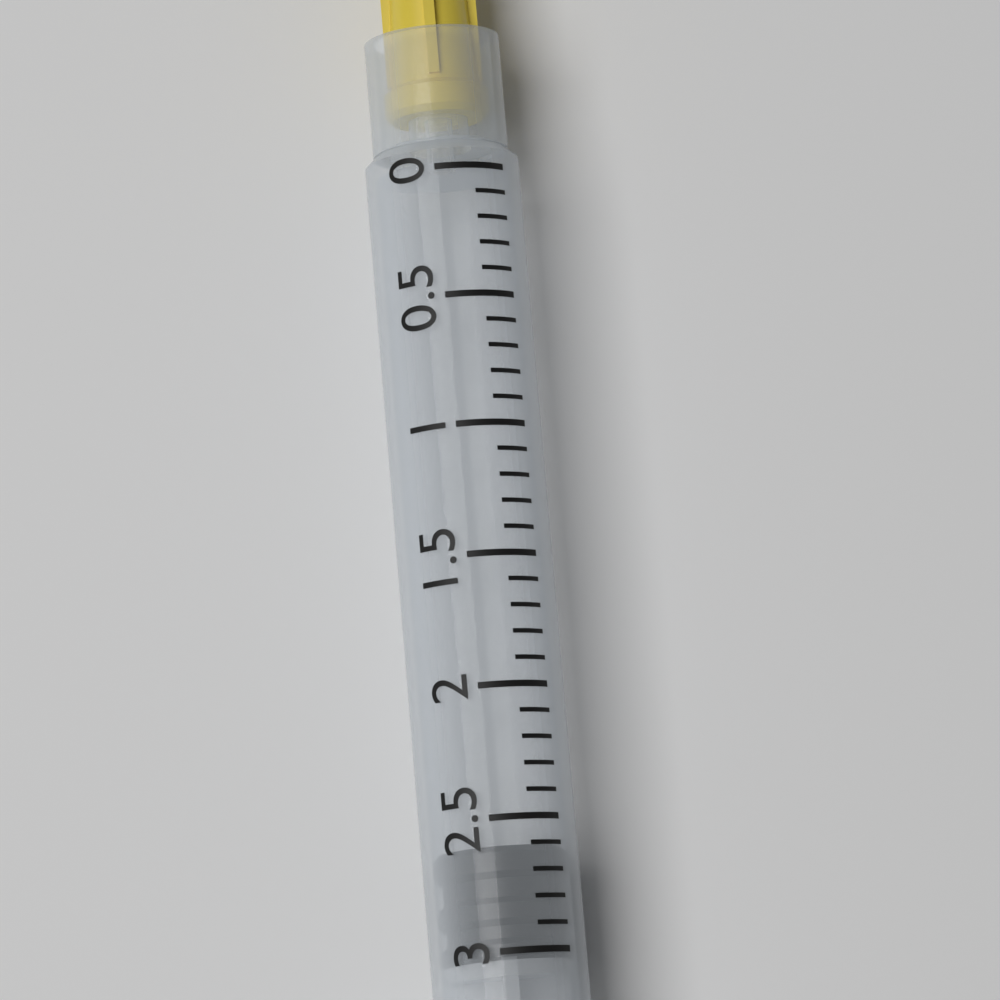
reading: 2.6 ml
